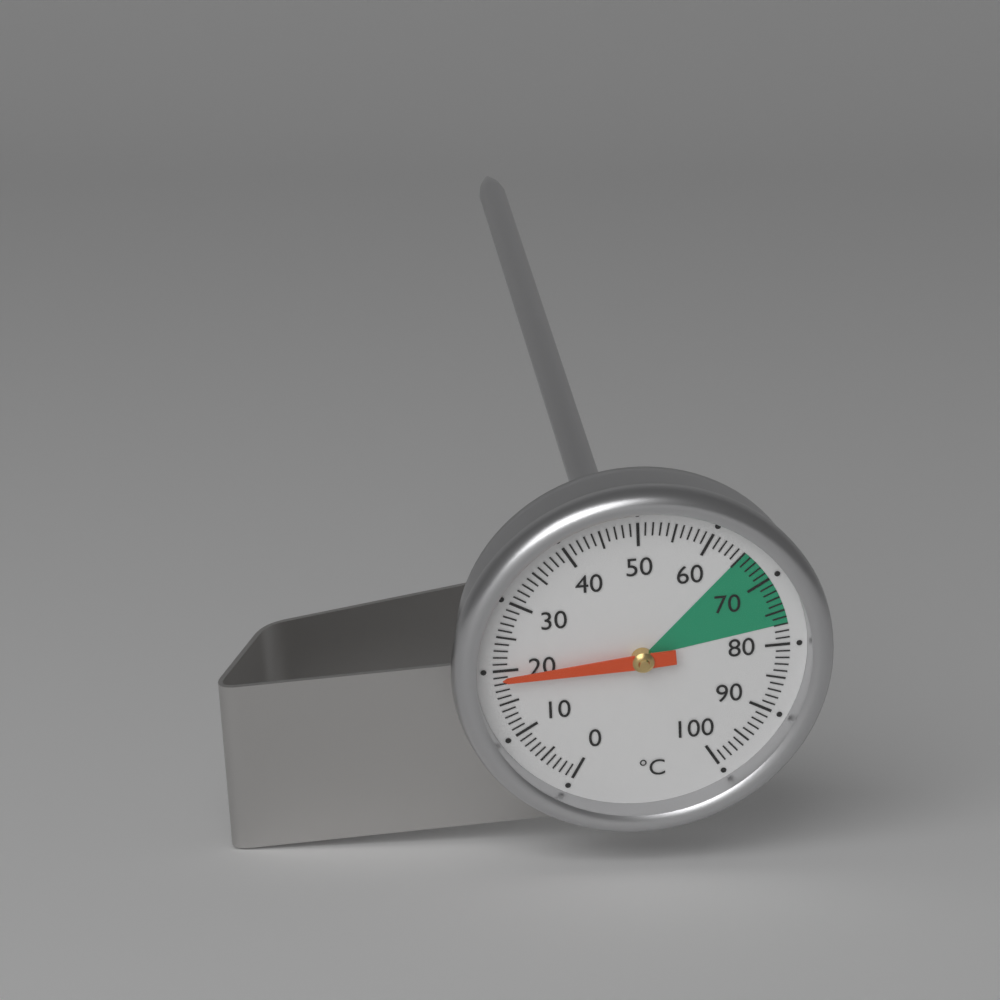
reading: 19 °C
